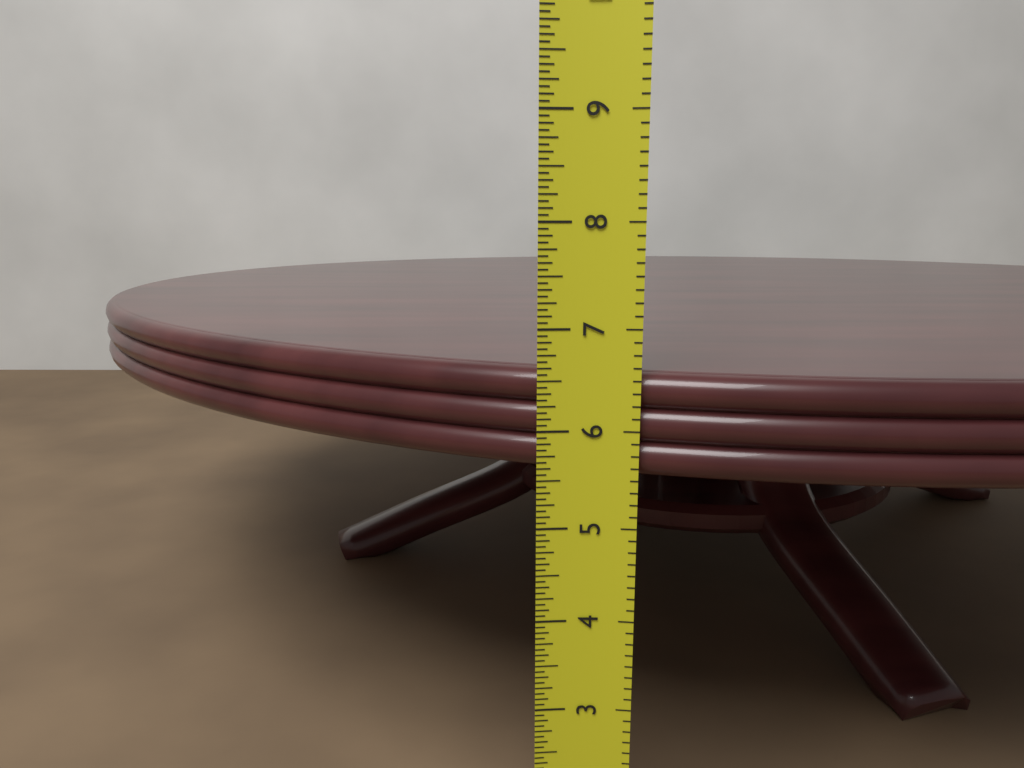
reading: 6.5625 in
